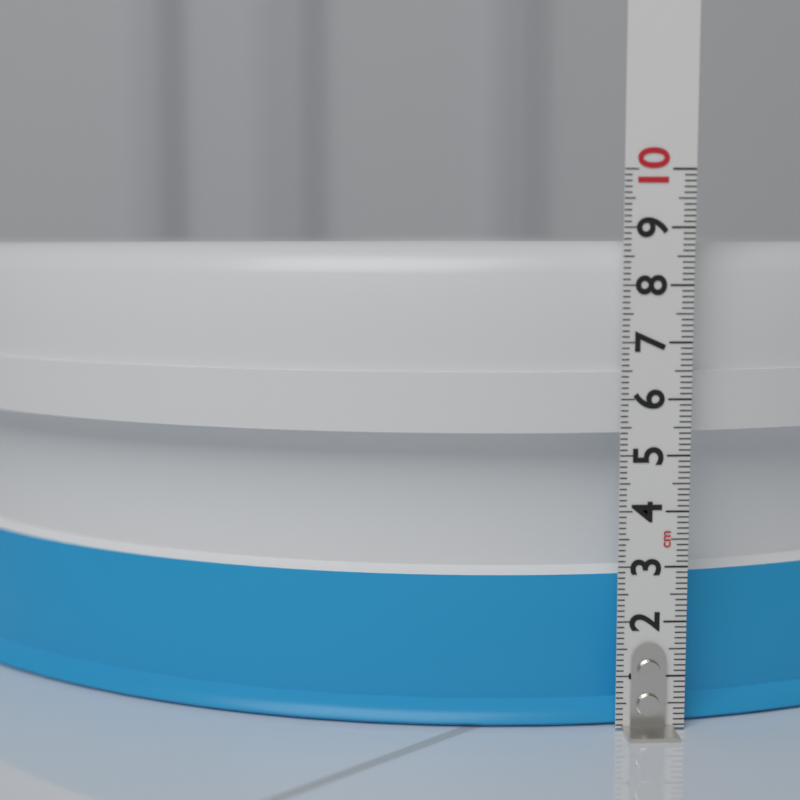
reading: 8.8 cm
